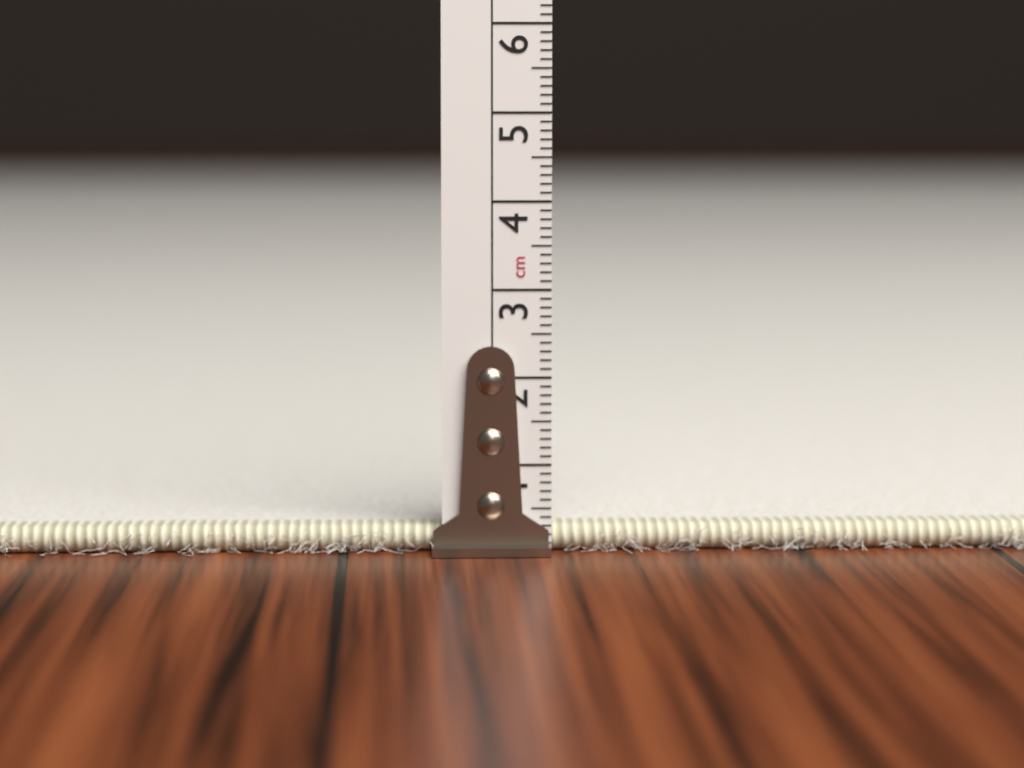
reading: 0.3 cm
